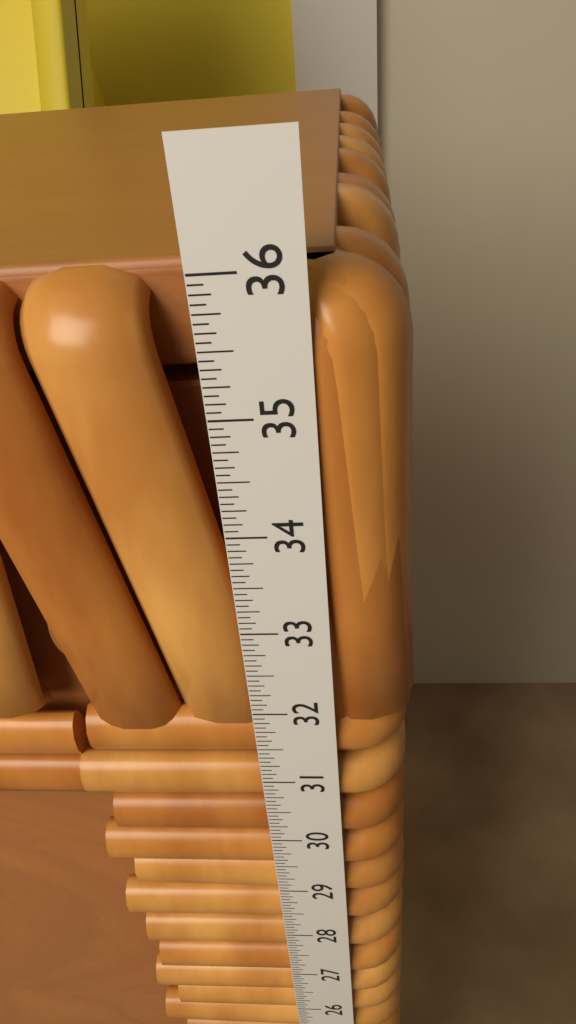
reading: 35.9375 in
